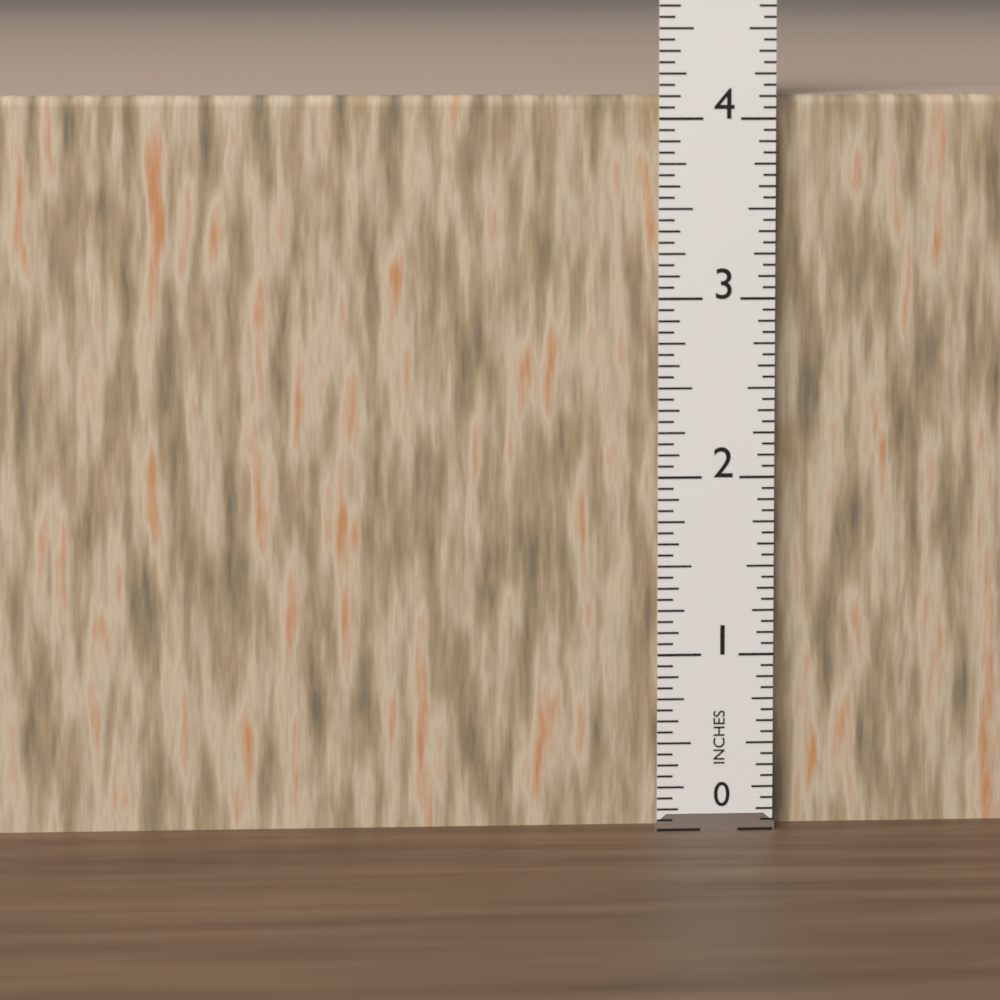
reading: 4.1250 in
